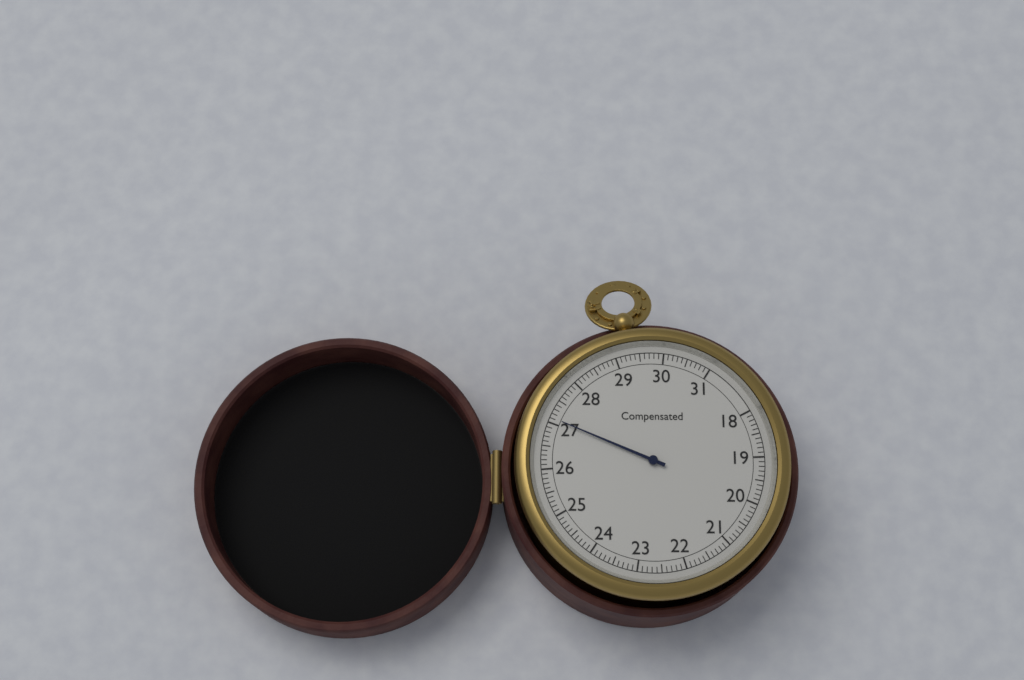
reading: 27.1 (no unit)
